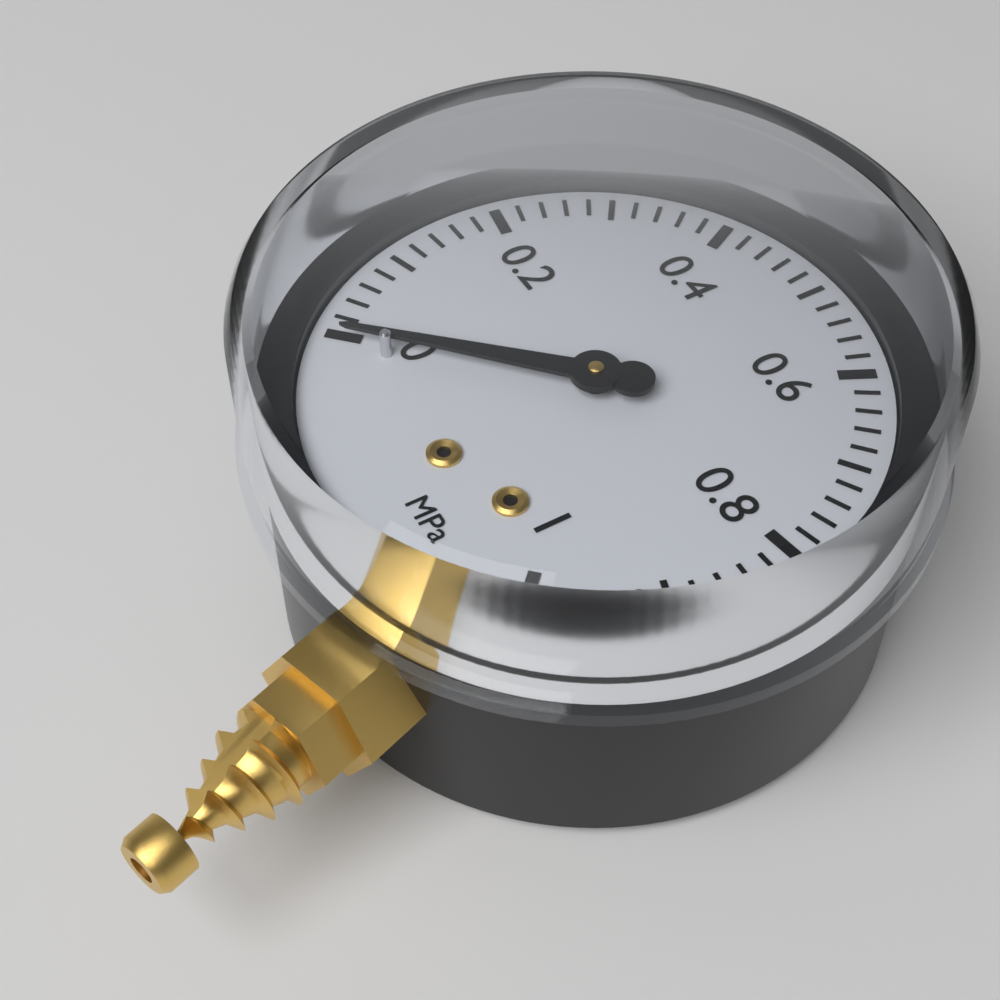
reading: 0.00 MPa
